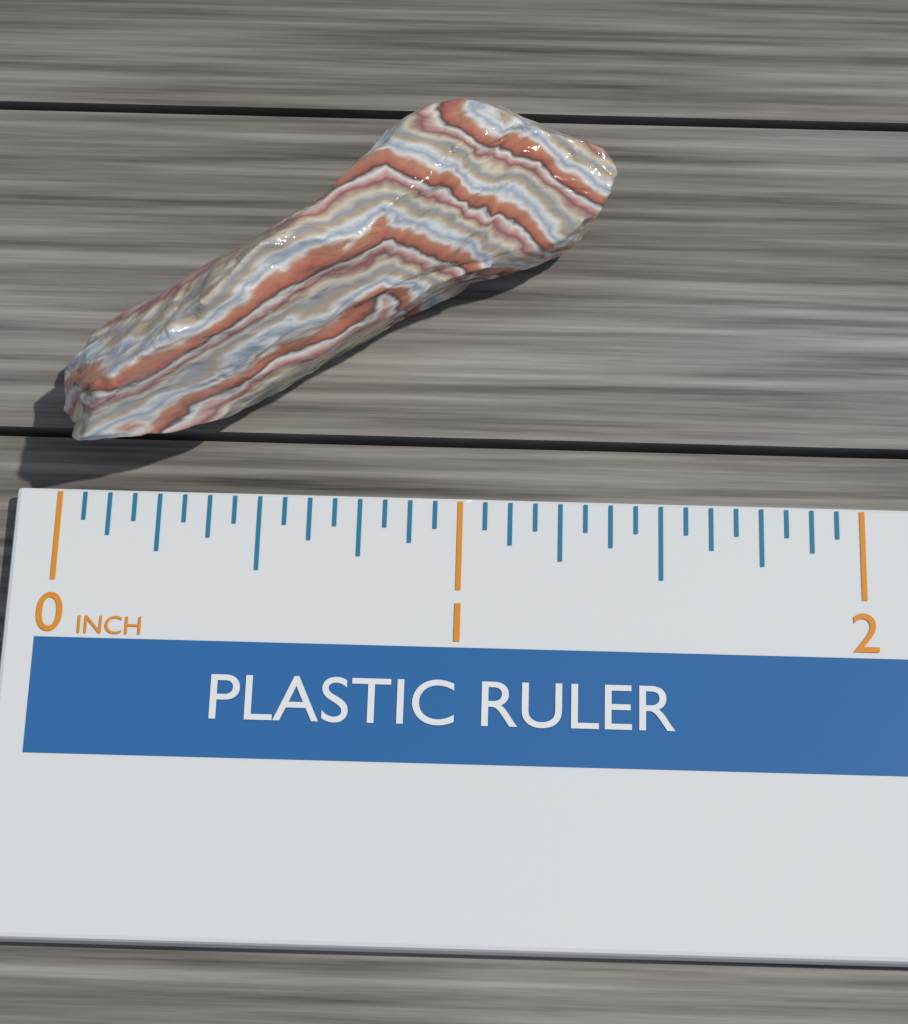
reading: 1.3750 inch
